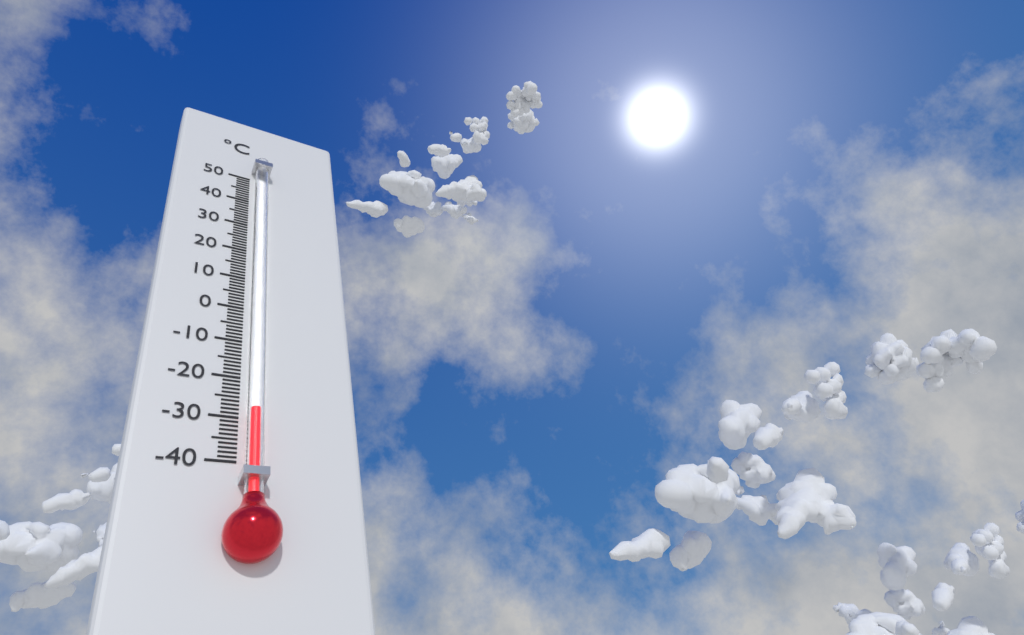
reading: -29 °C
